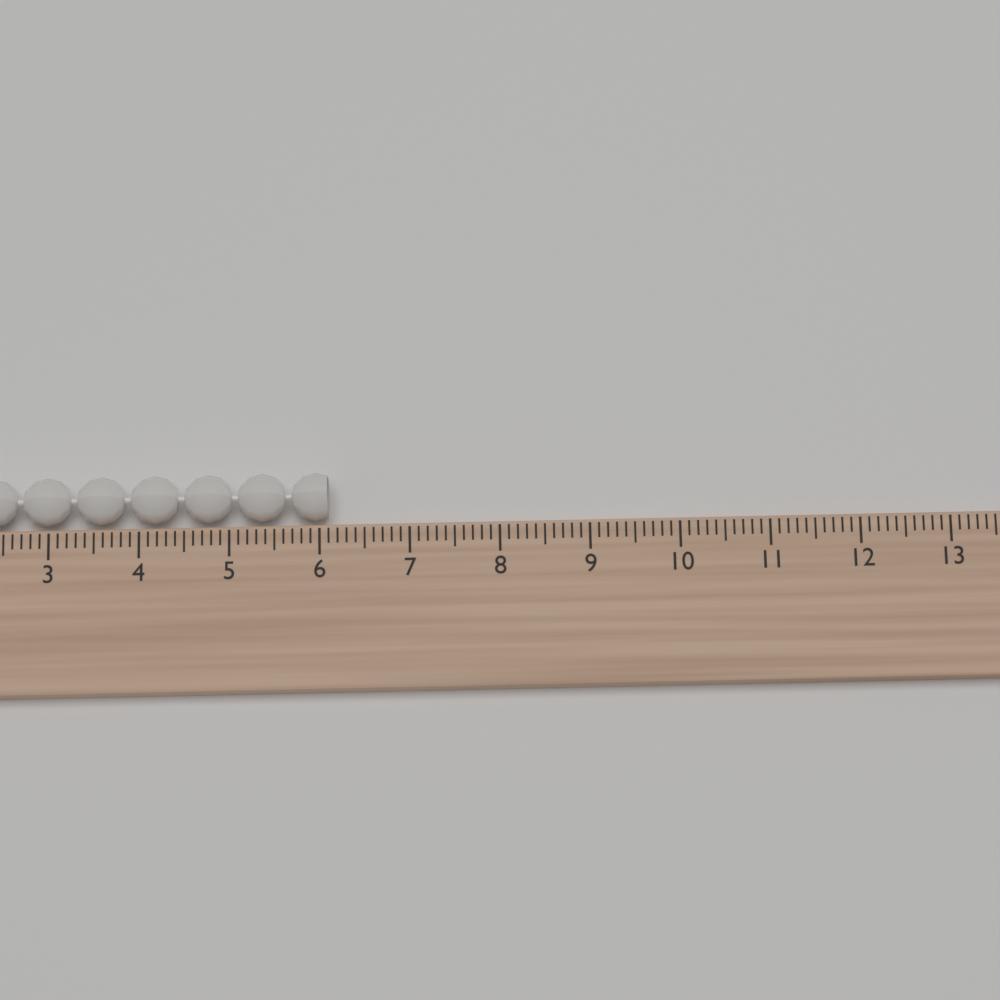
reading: 6.1 (no unit)
